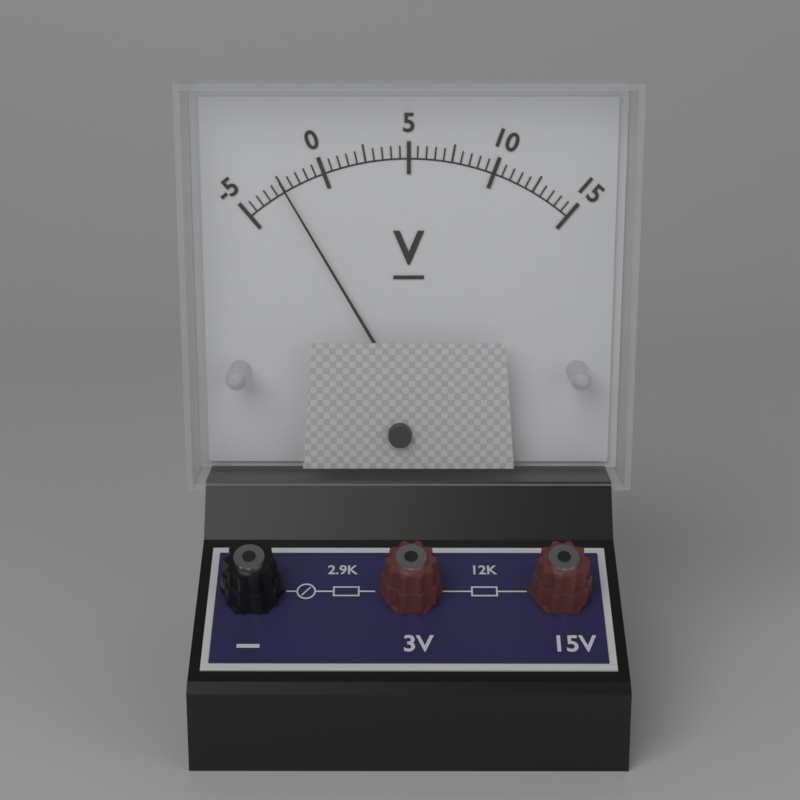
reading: -2.5 V
